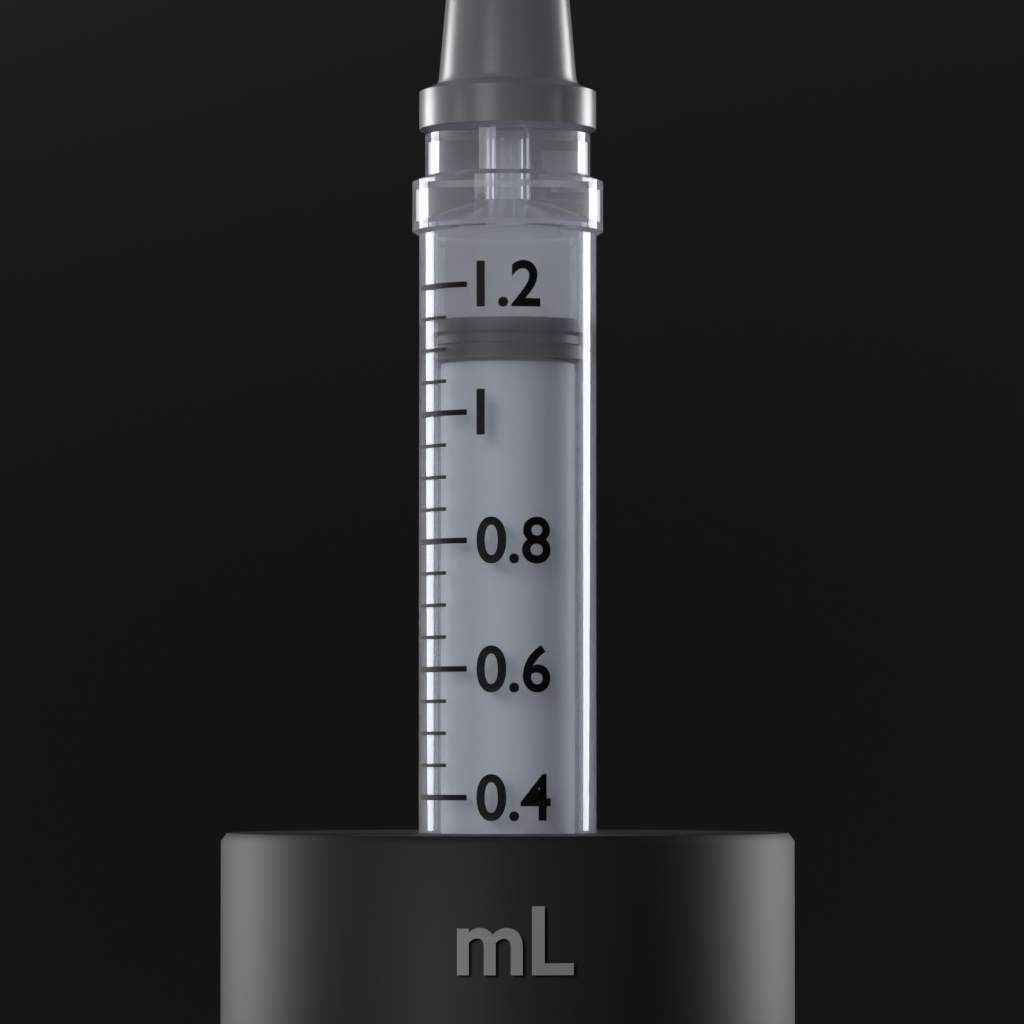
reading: 1.15 mL
